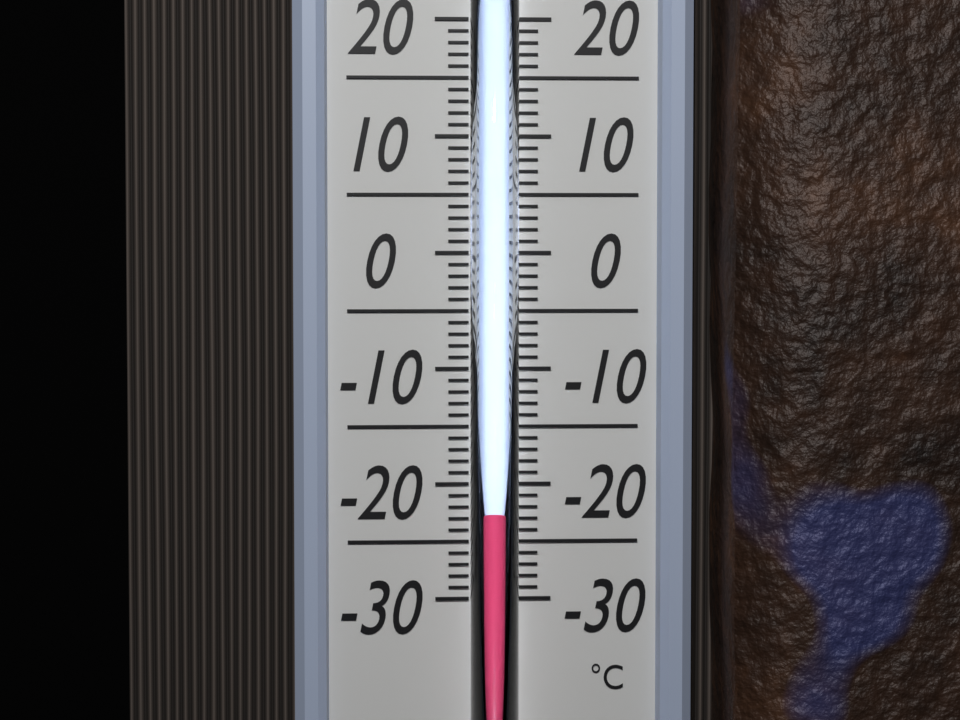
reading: -22 °C
